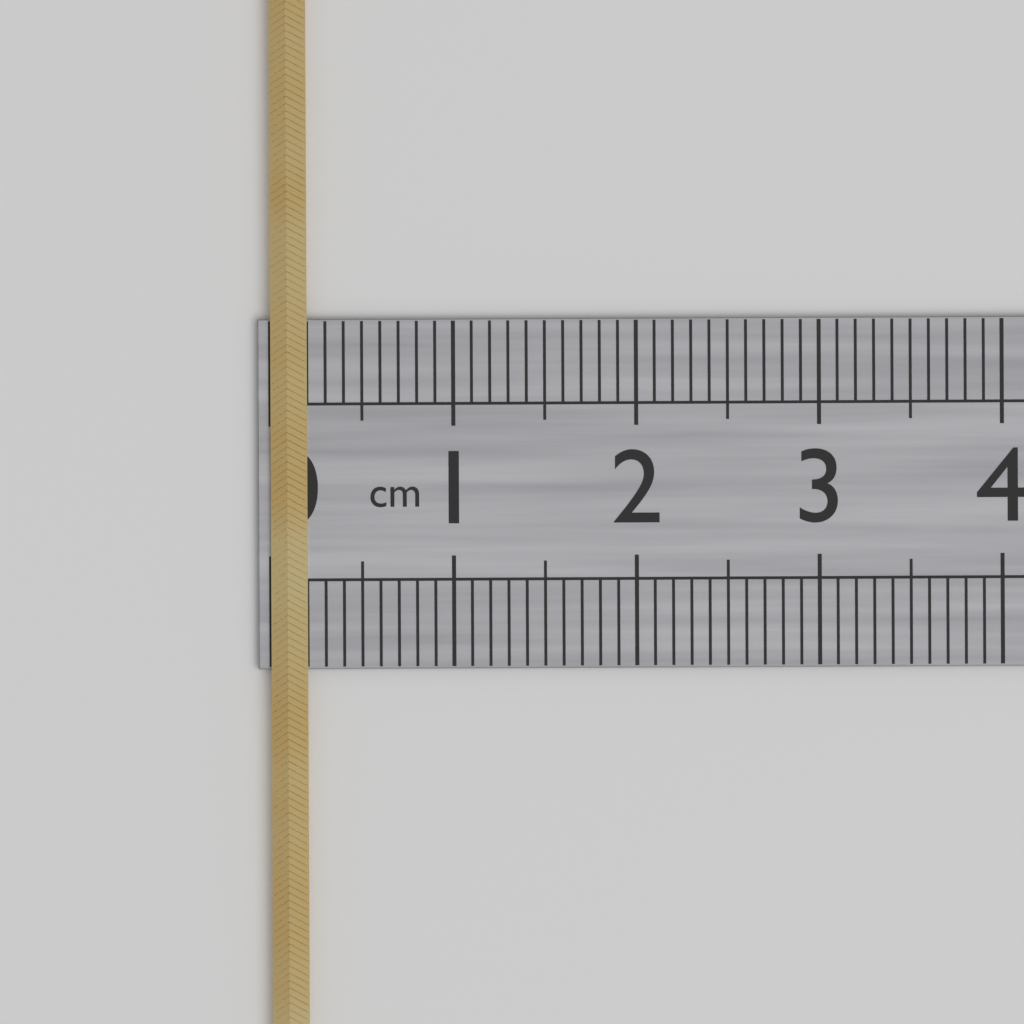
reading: 0.2 cm
